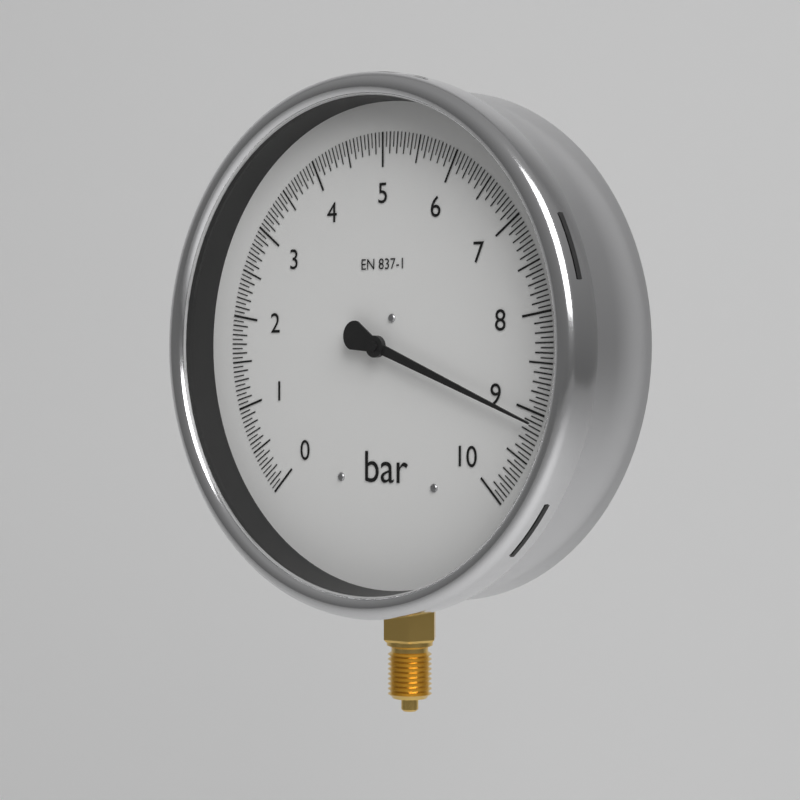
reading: 9.10 bar
